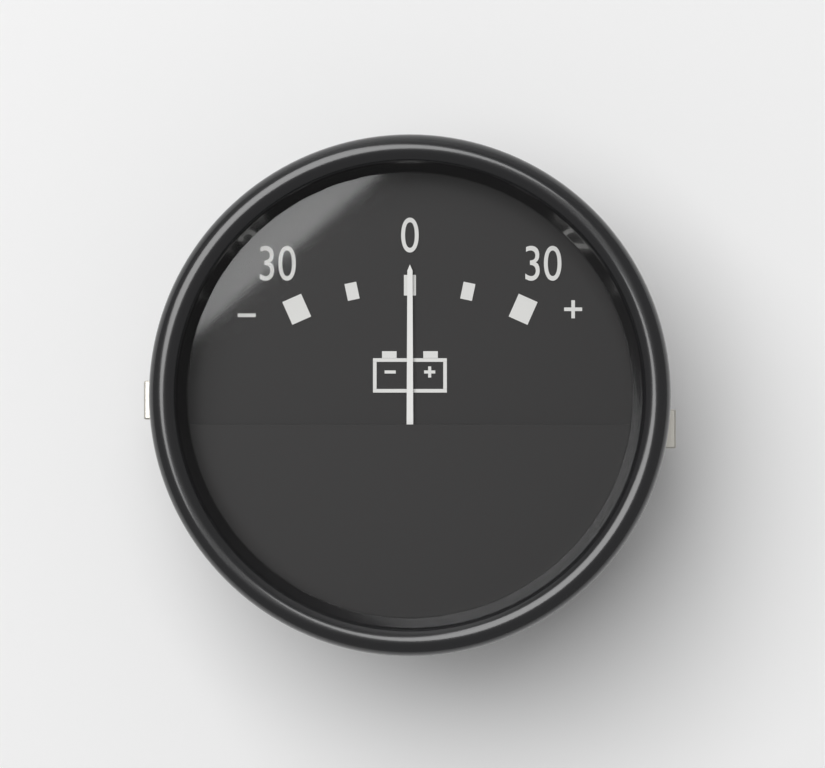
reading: 0 (no unit)
